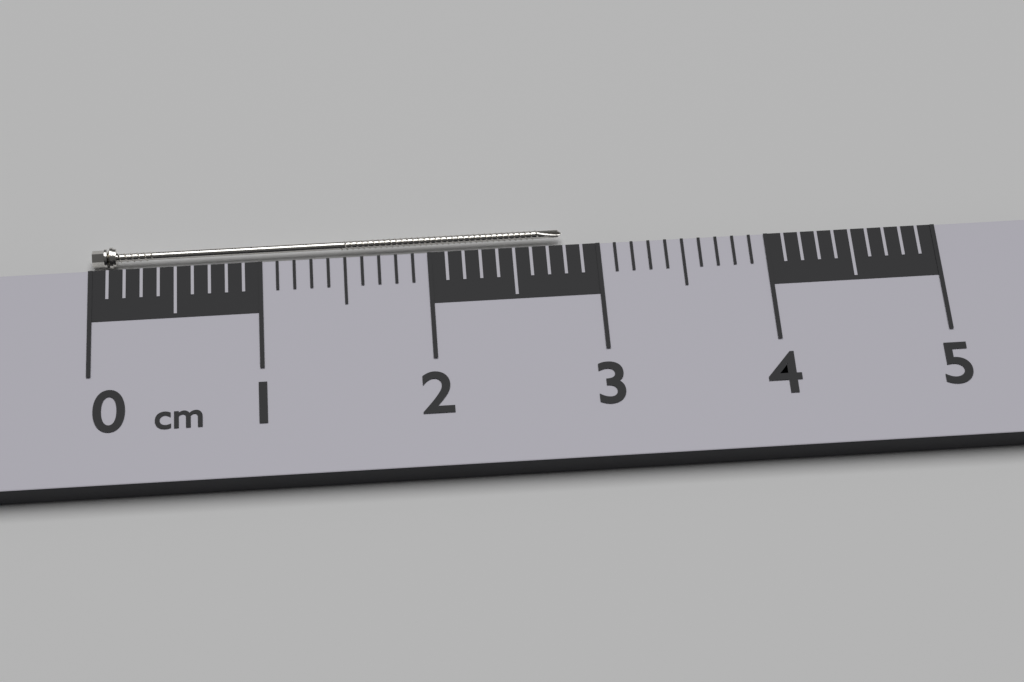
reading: 2.8 cm
